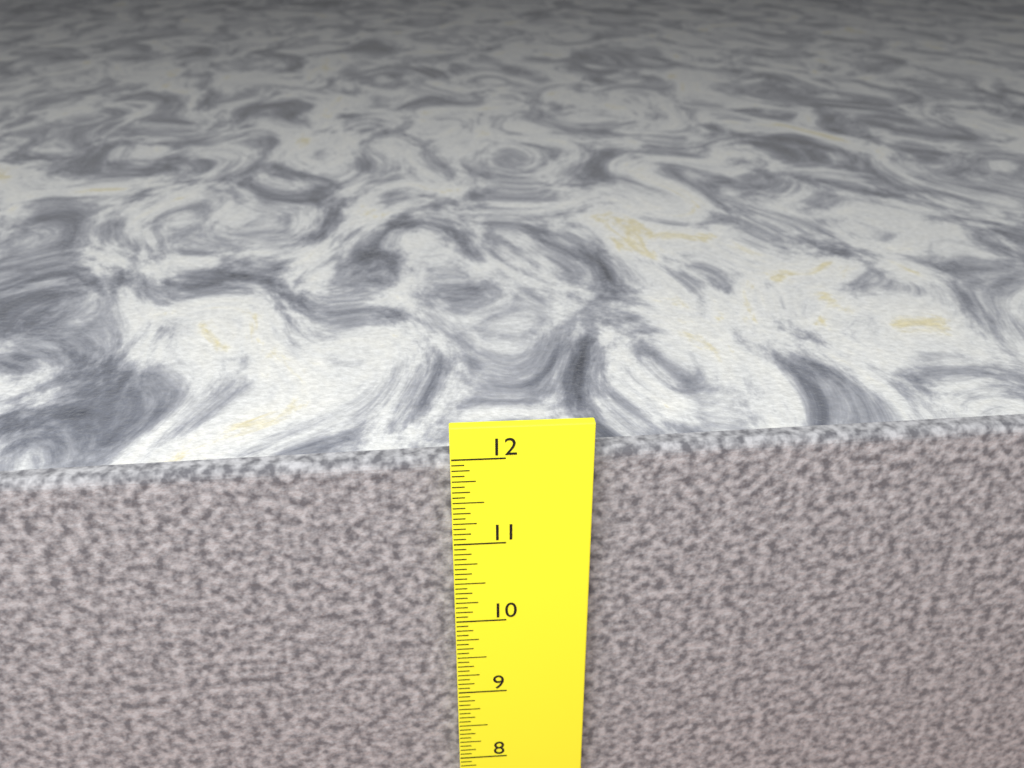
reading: 11.9375 in
